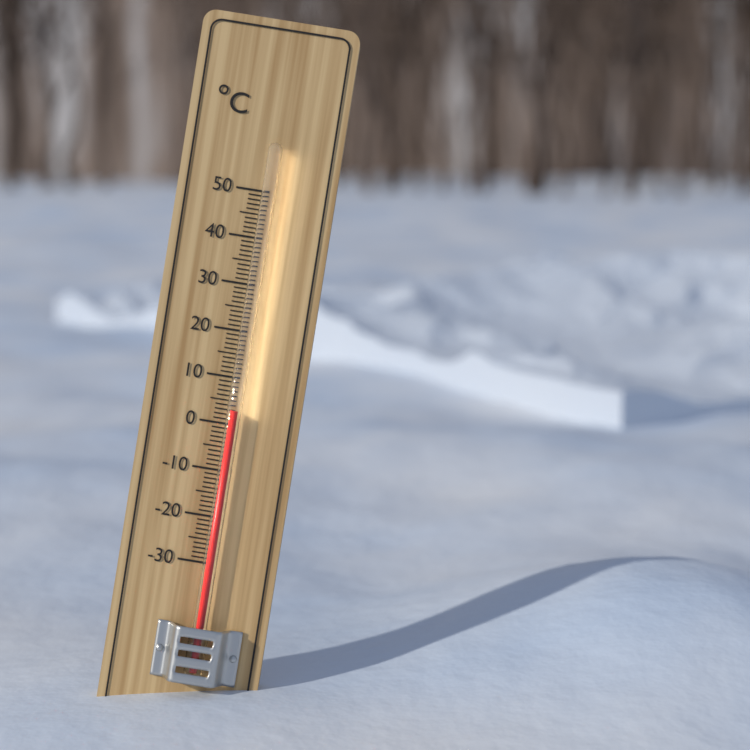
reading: 3 °C
